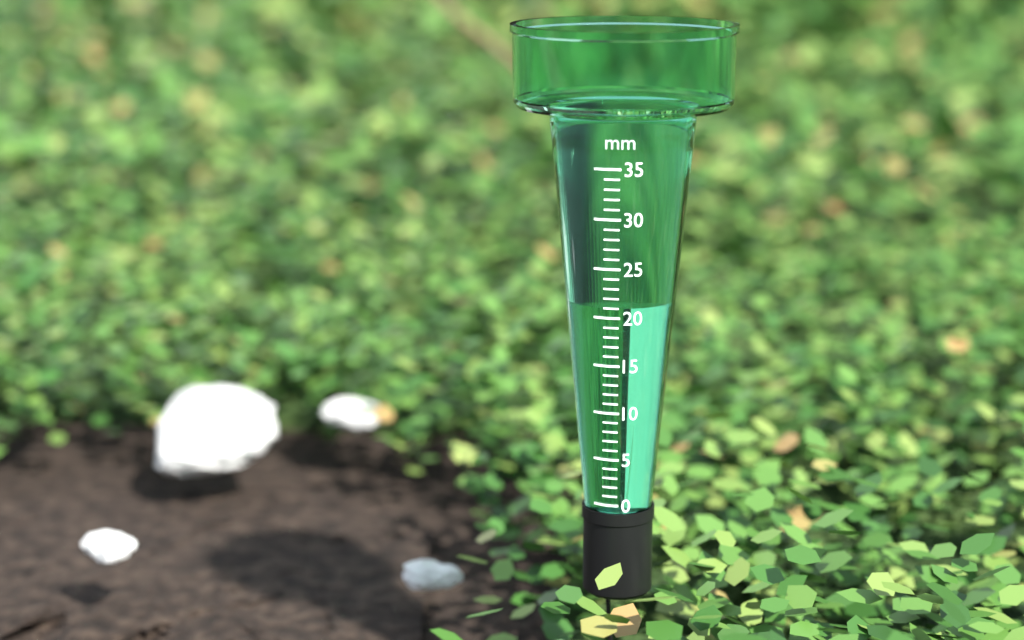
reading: 21 mm
